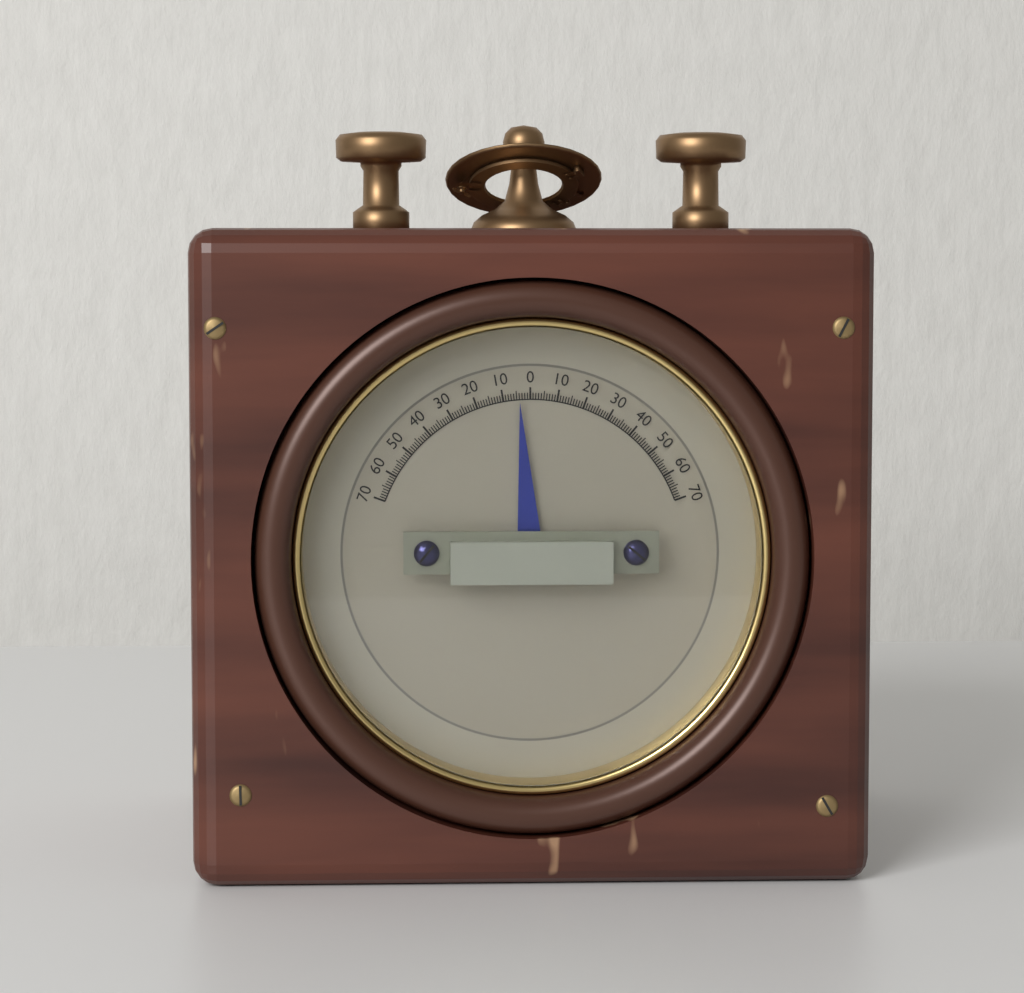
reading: -4 (no unit)
